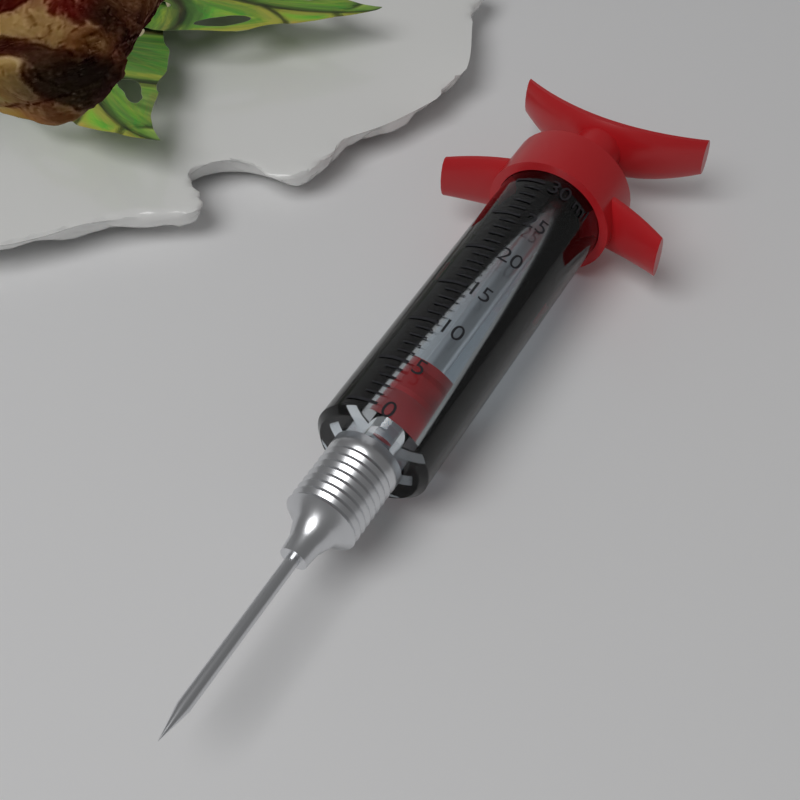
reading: 3 ml
